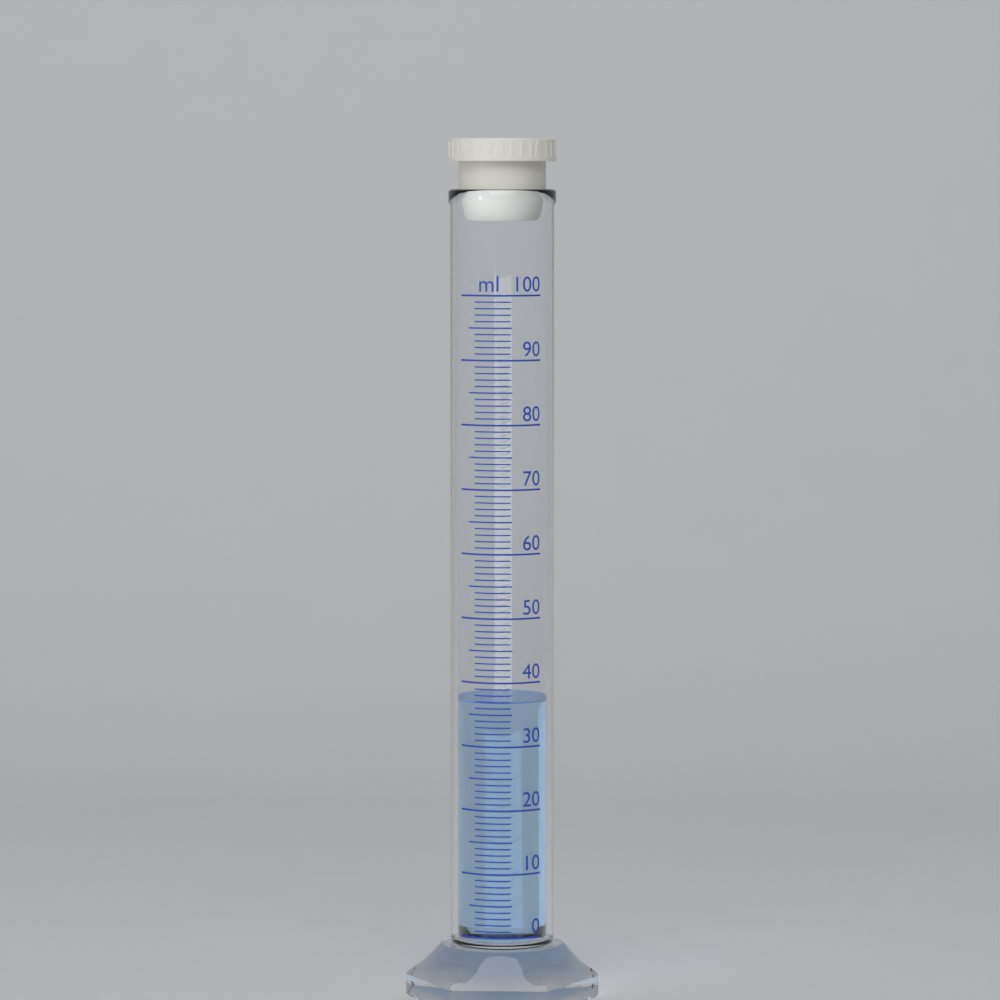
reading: 37 ml
